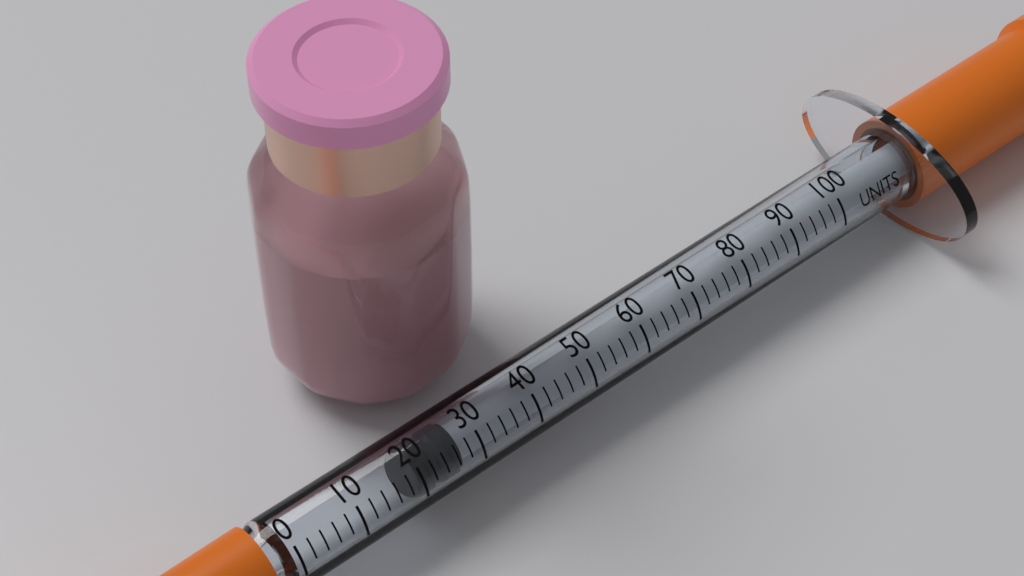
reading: 20 units
